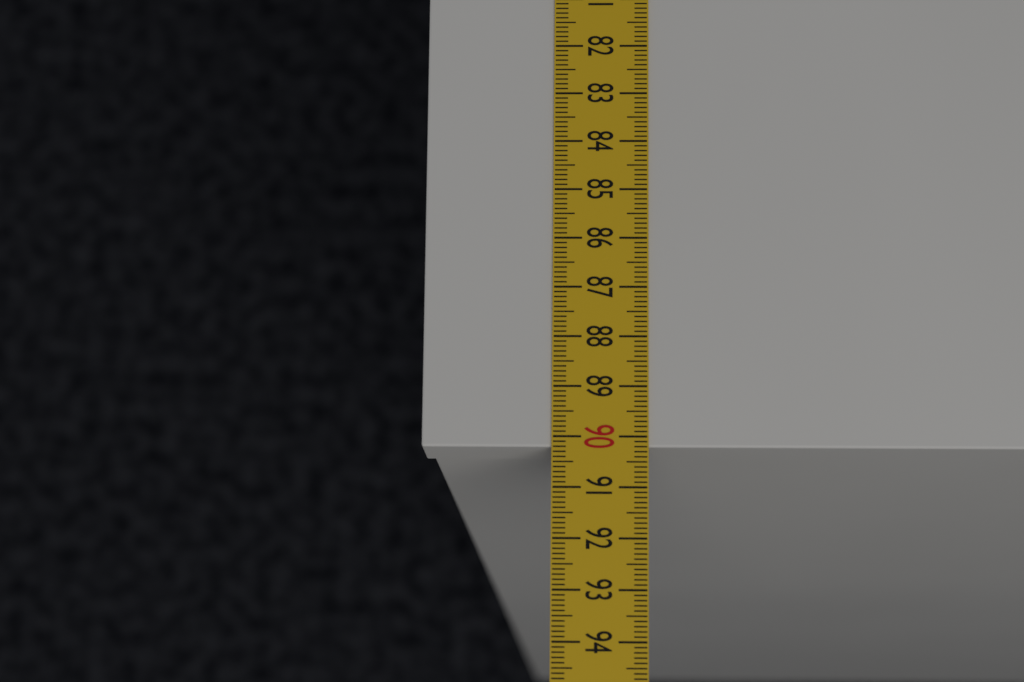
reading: 90.2 cm
